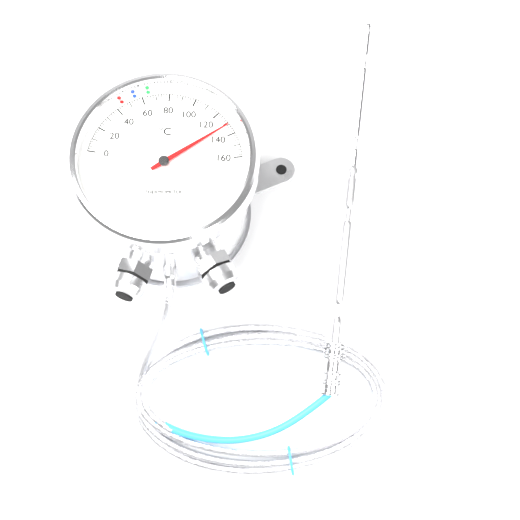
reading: 132 °C
